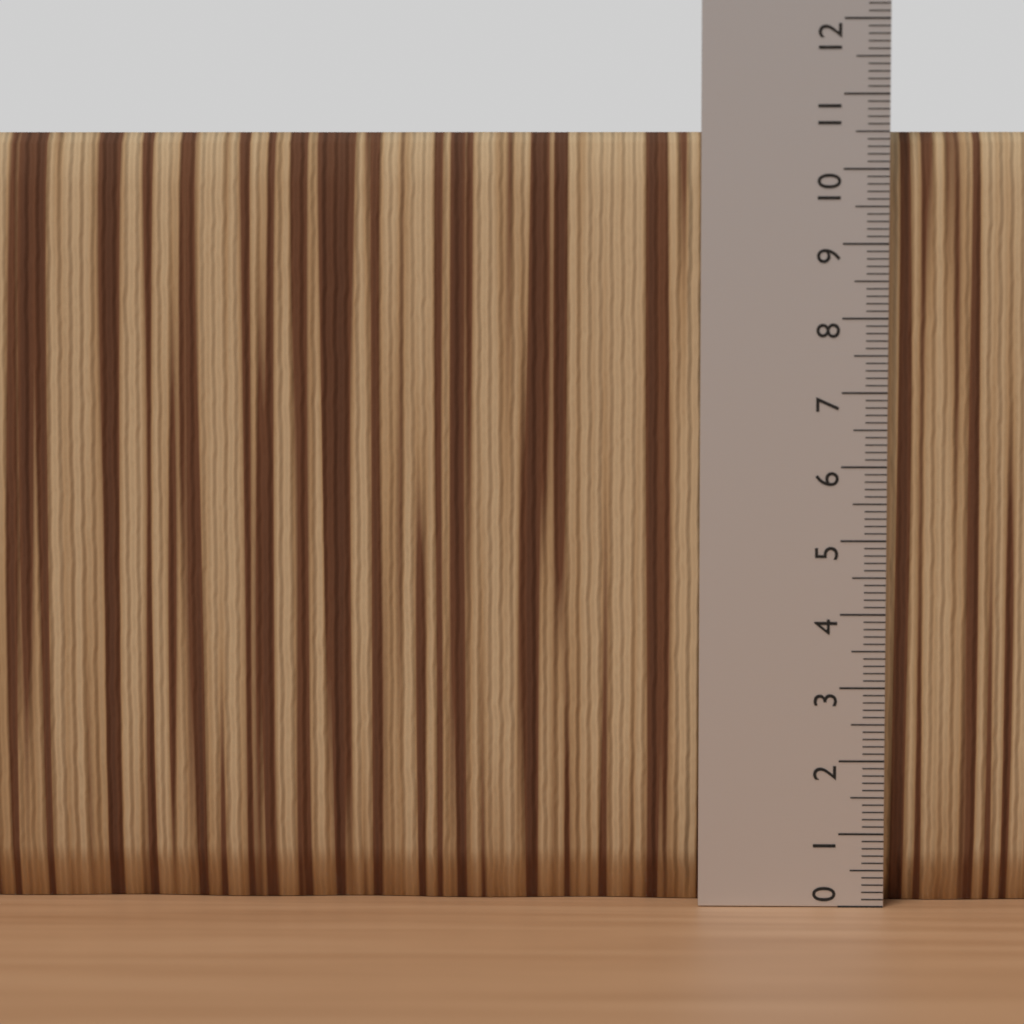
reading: 10.5 (no unit)
